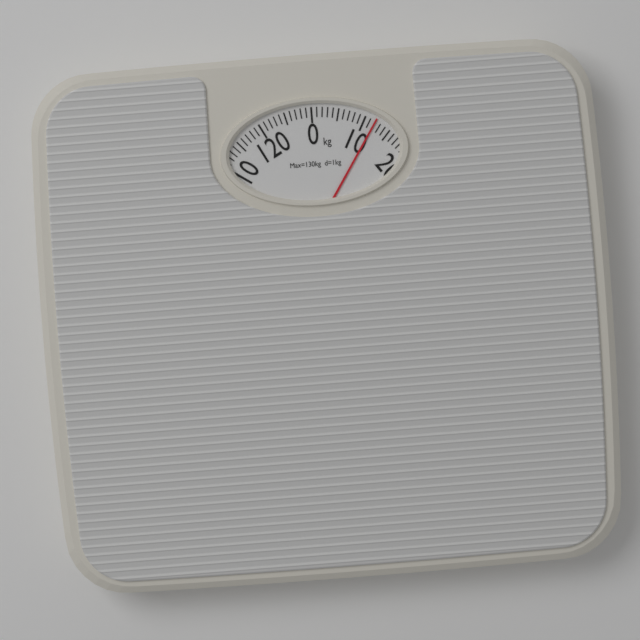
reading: 12 kg
